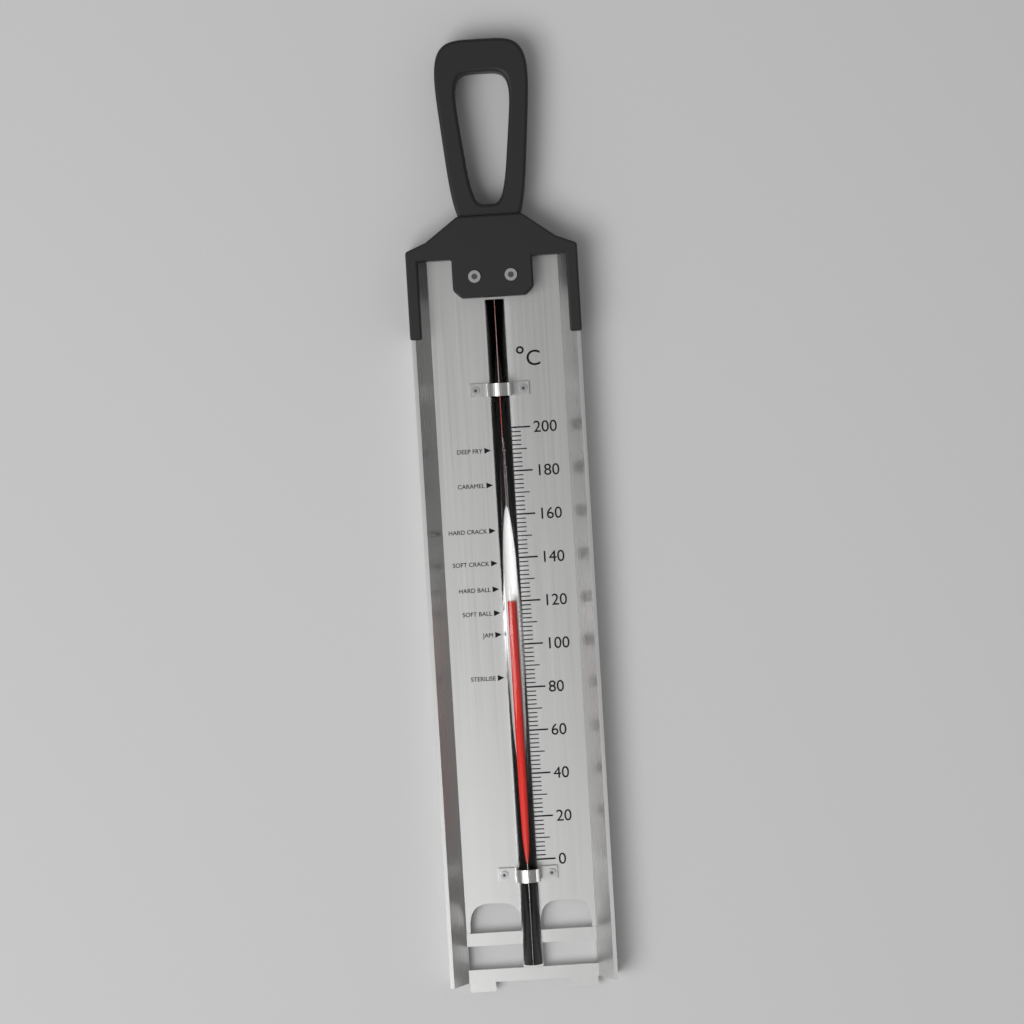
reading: 120 °C
